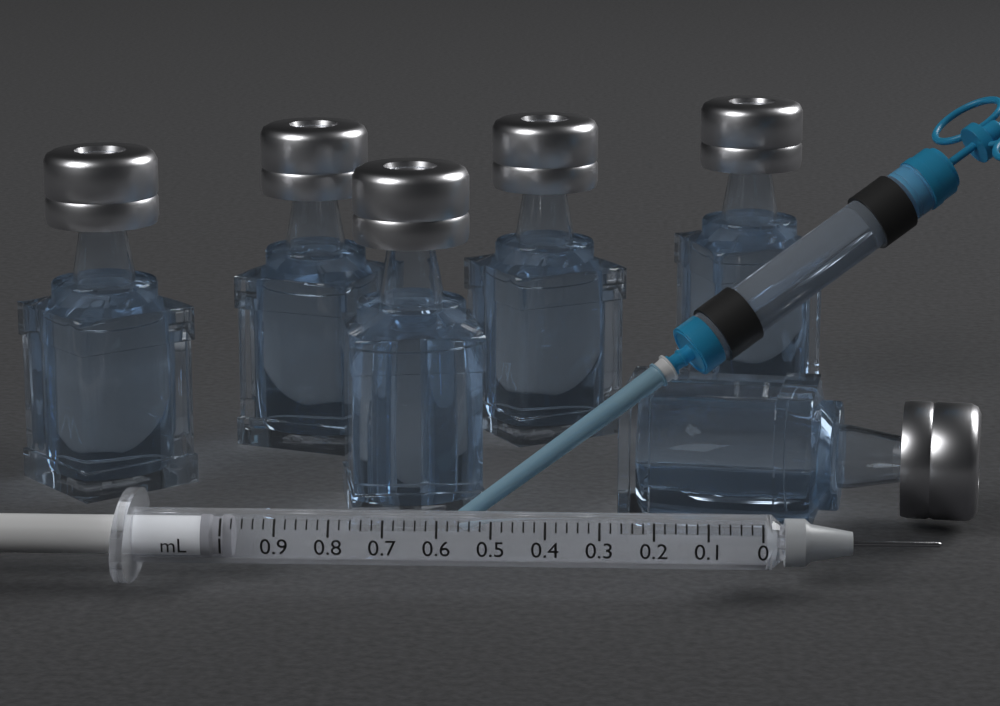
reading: 0.98 mL
